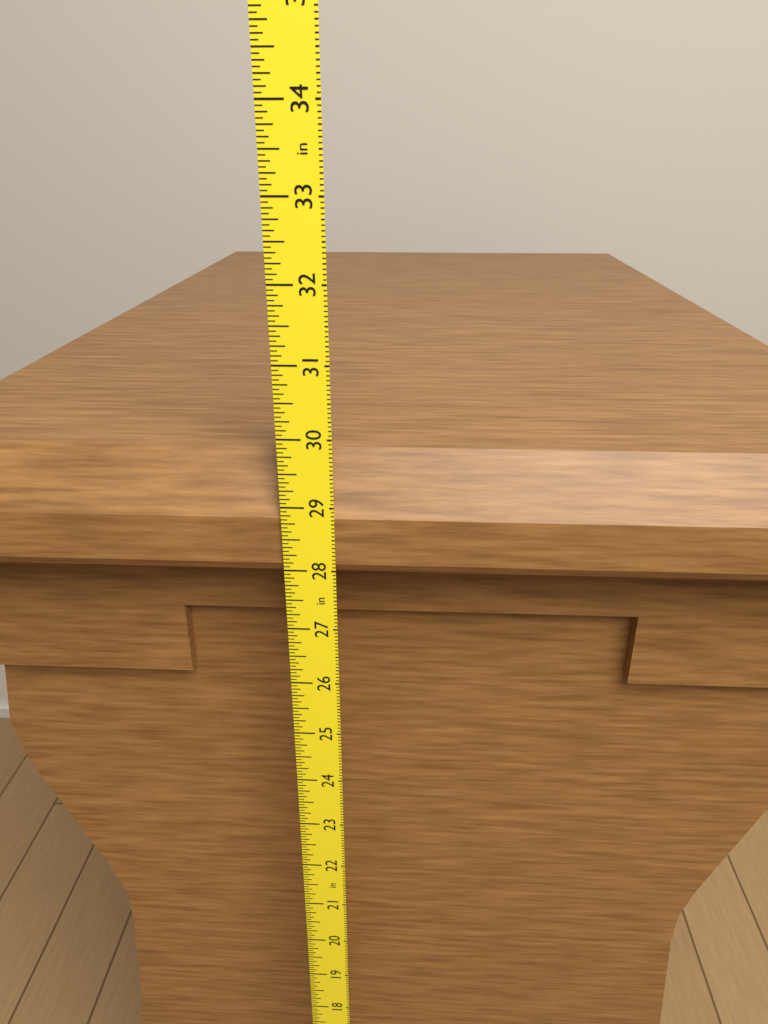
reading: 29.6875 in
